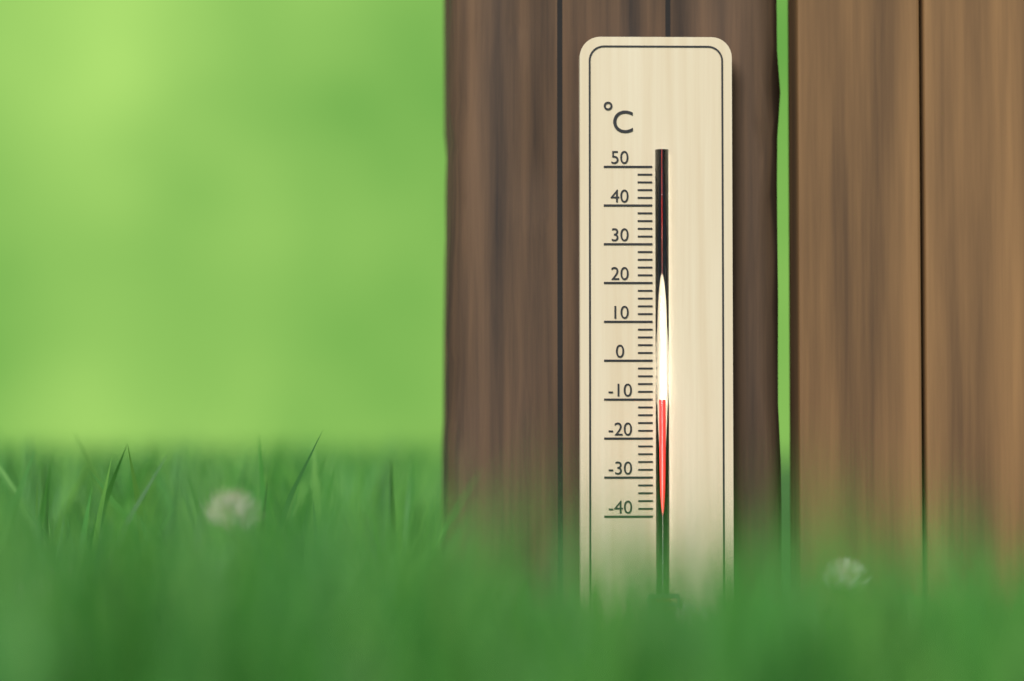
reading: -10 °C
